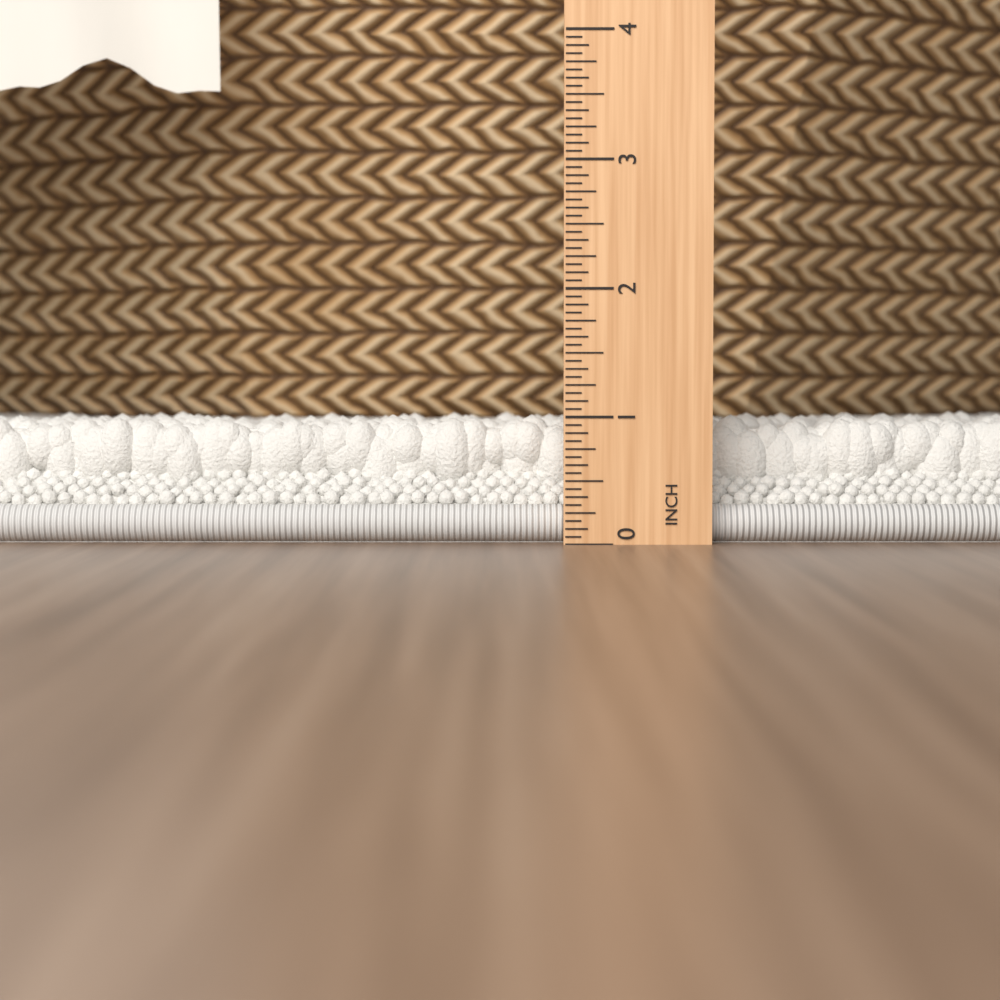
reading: 1.0000 in
